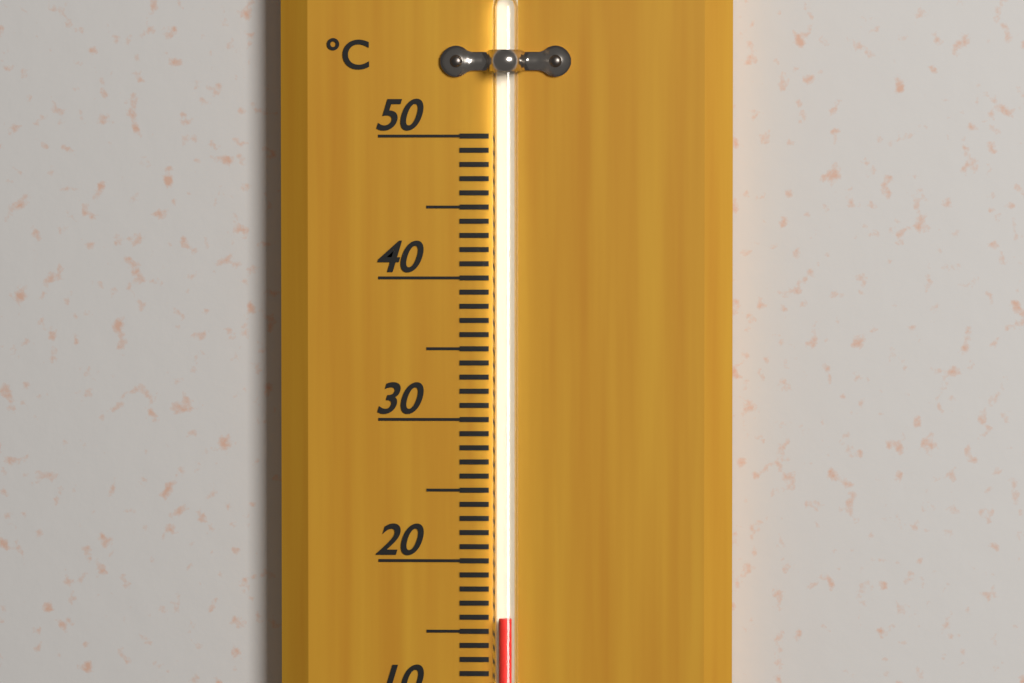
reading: 16 °C
